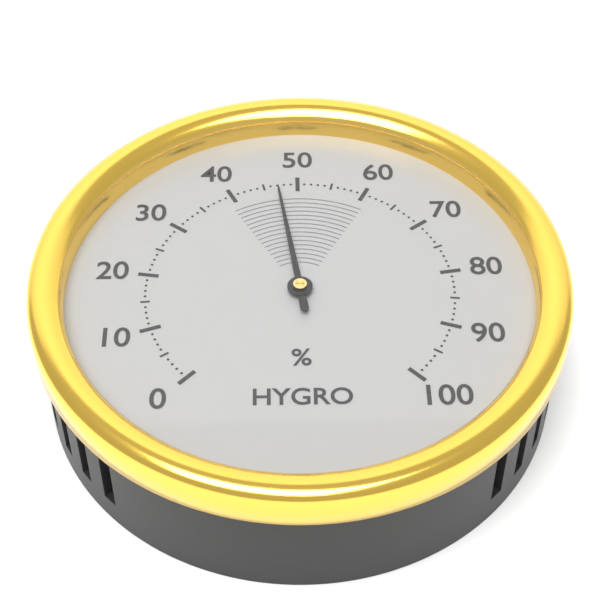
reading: 47 %
